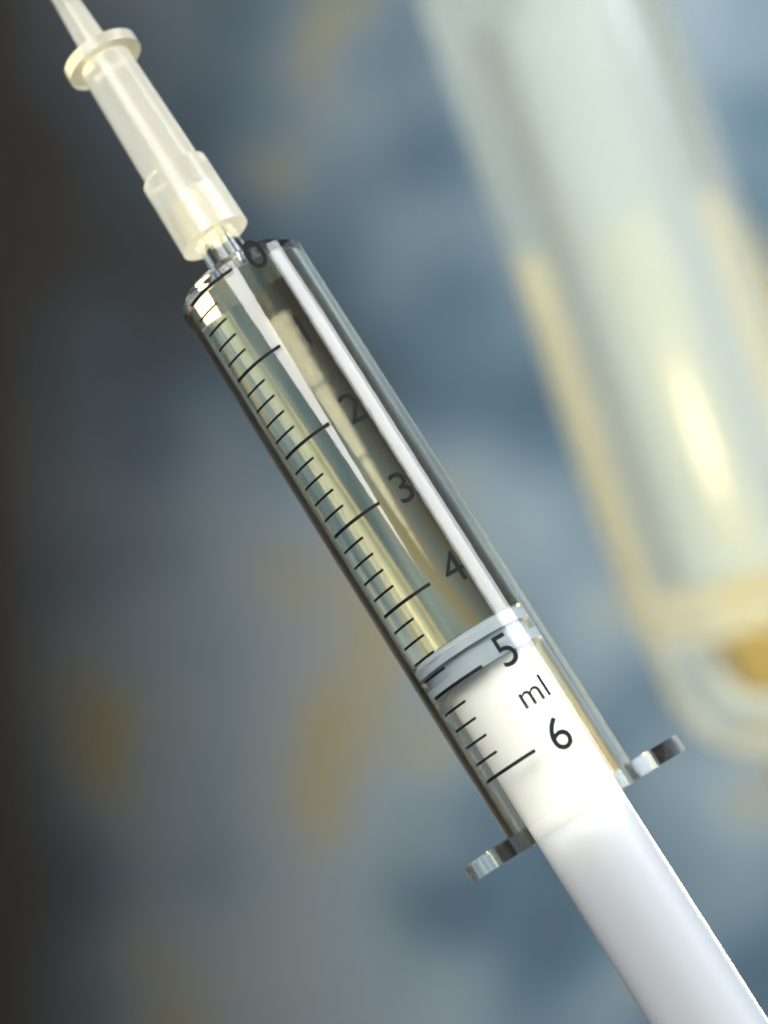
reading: 4.6 ml
